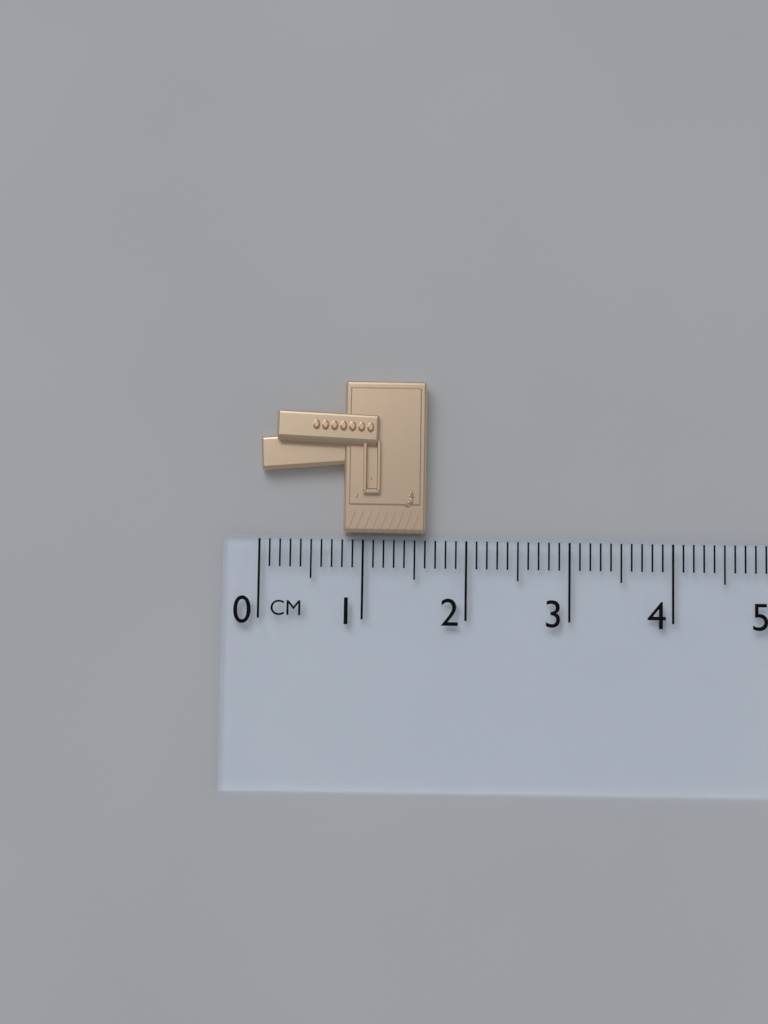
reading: 1.6 cm
